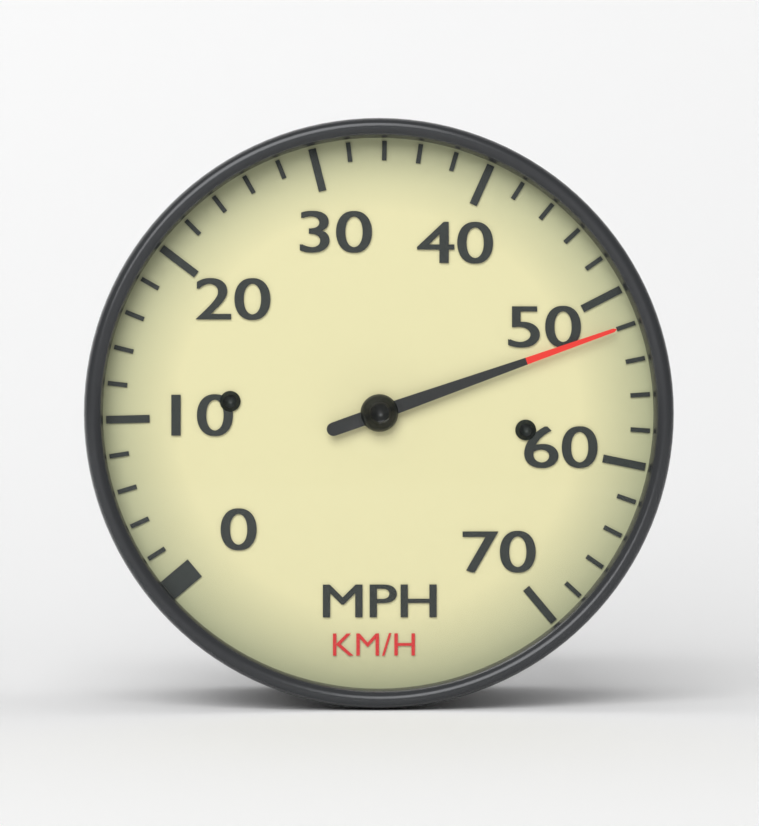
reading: 52 mph
